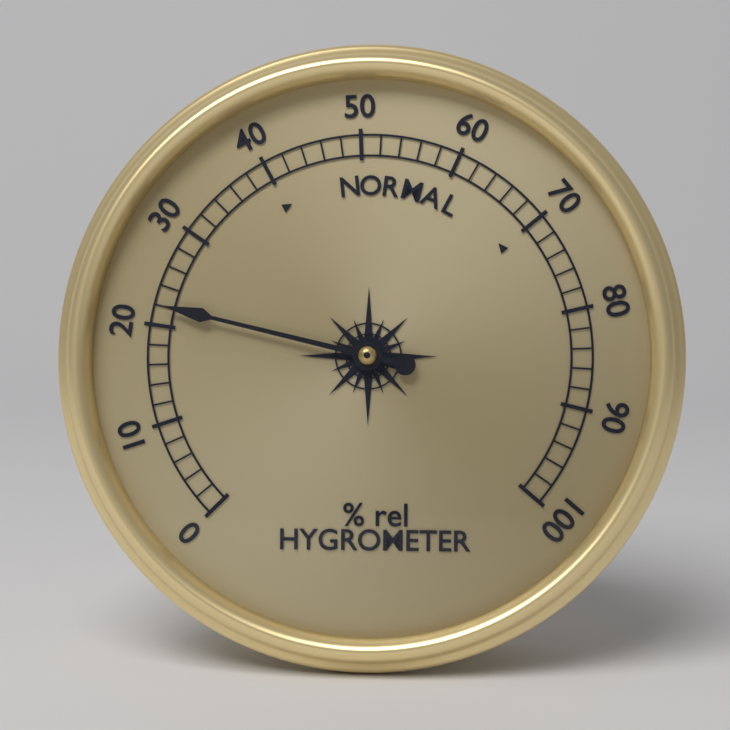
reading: 22 % rel
